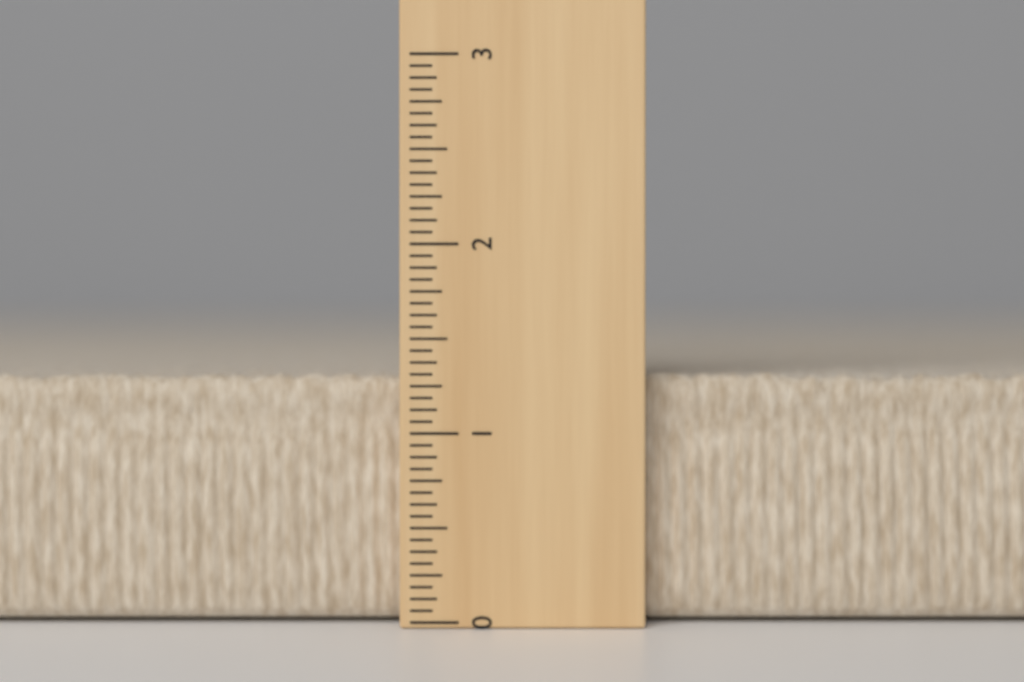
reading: 1.3125 (no unit)
